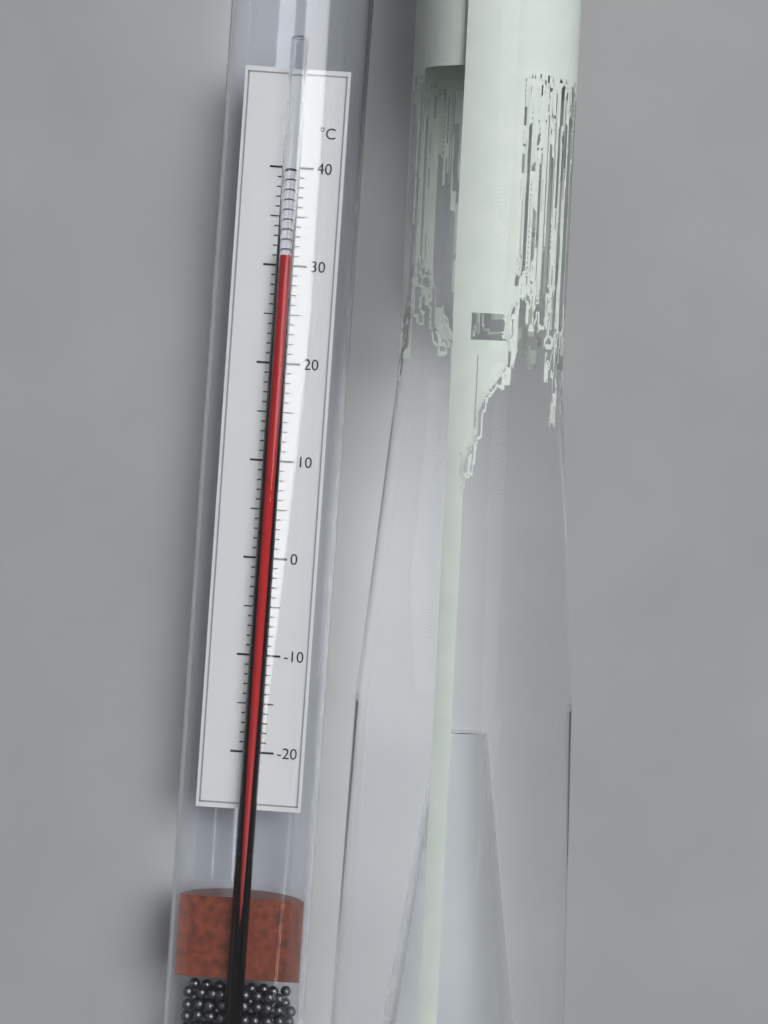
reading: 31 °C
